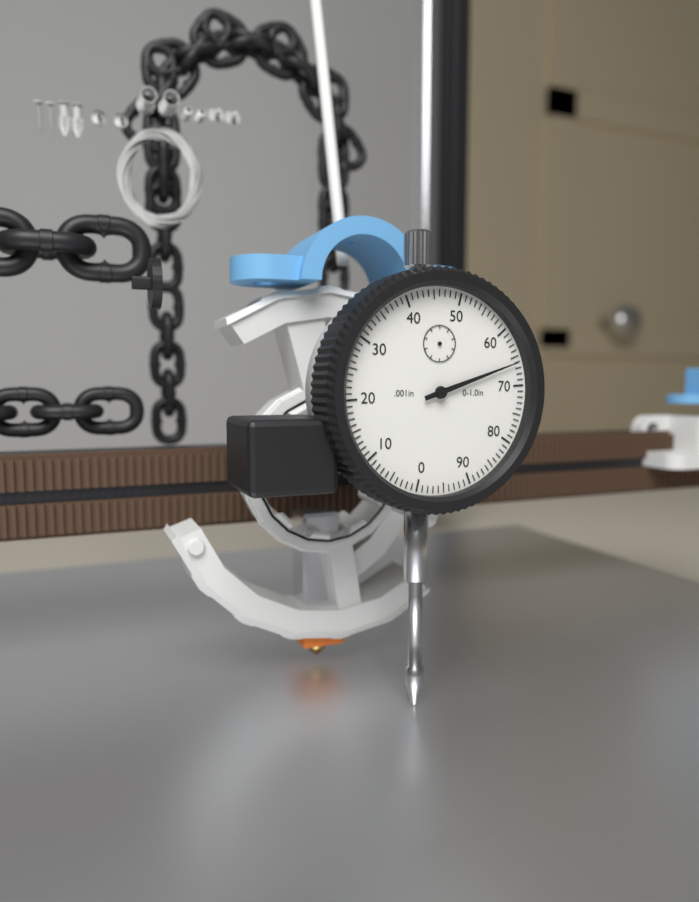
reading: 0.066 in
